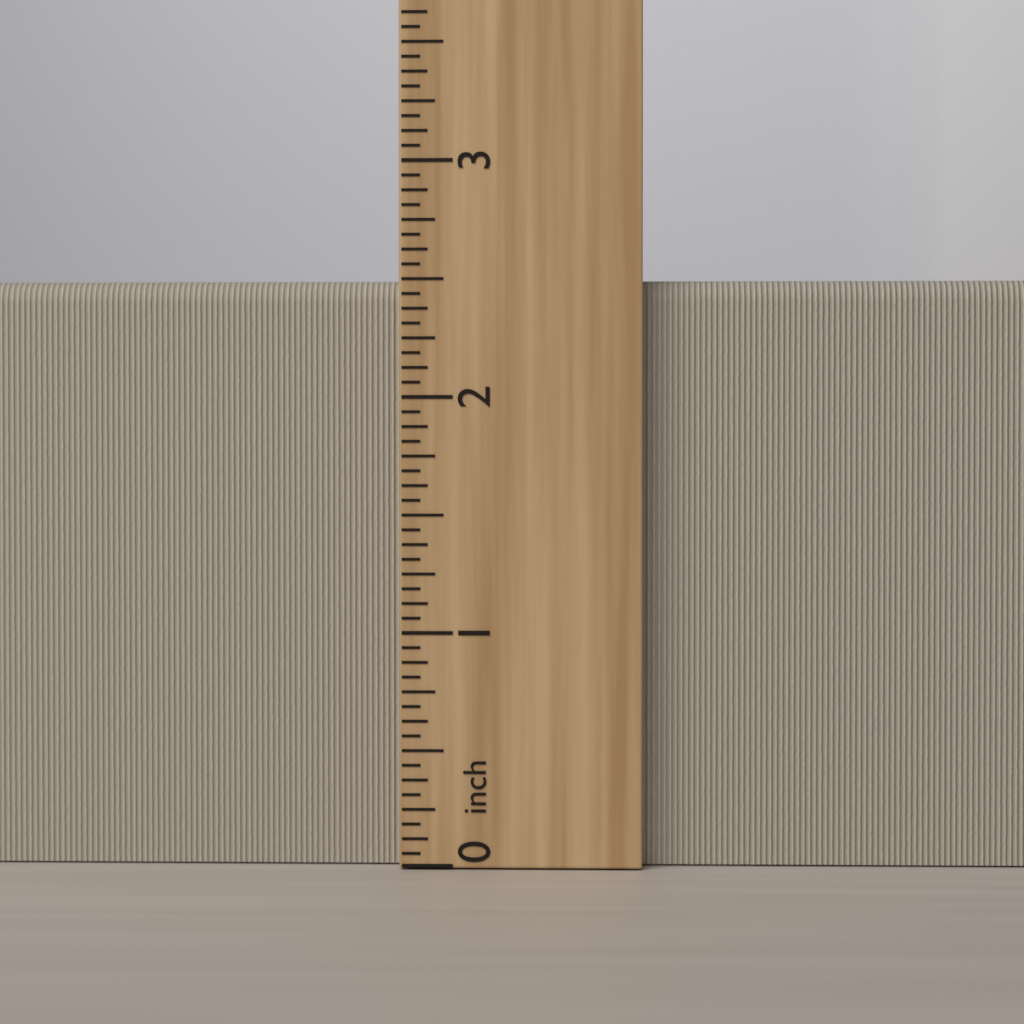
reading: 2.5000 inch
